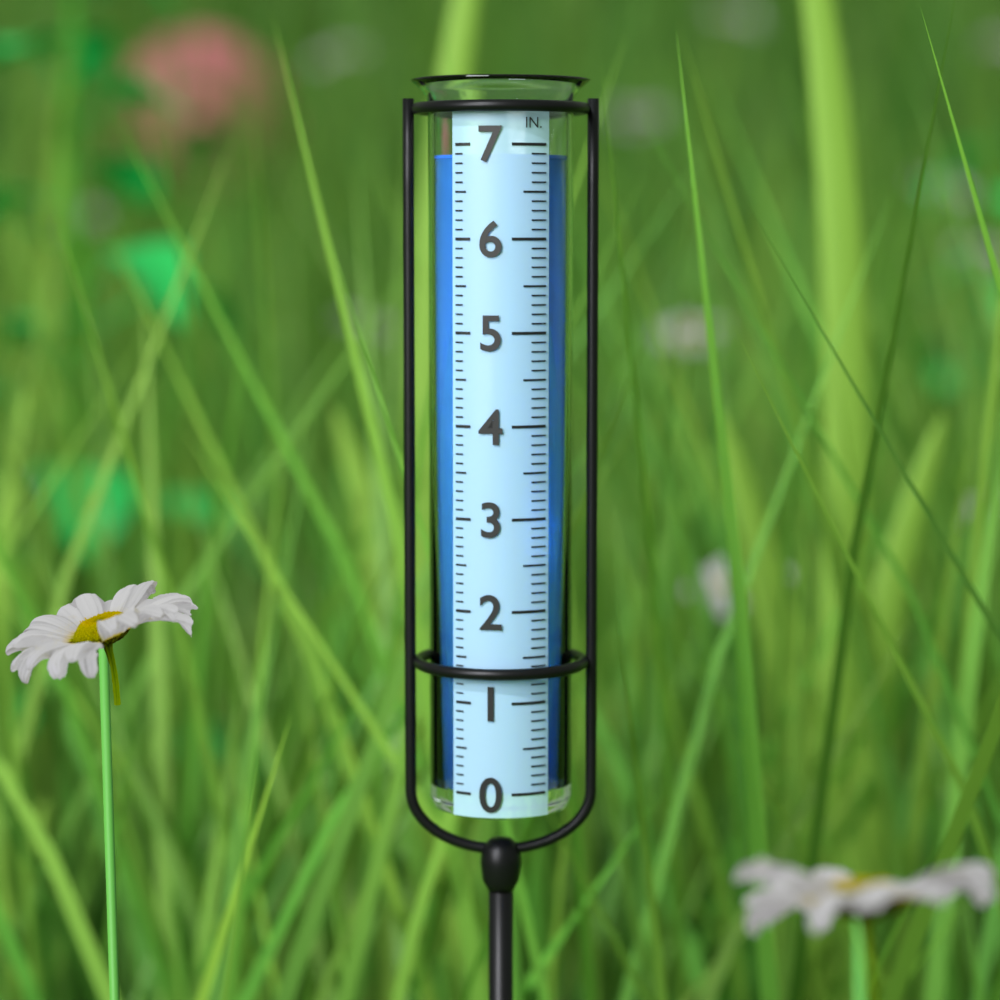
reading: 6.9 in
